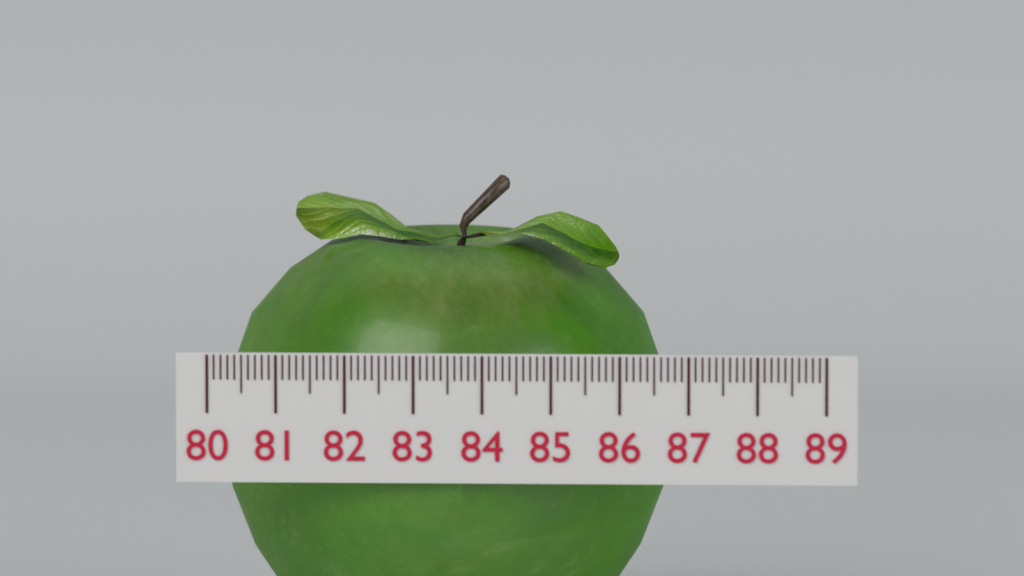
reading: 86.7 (no unit)
